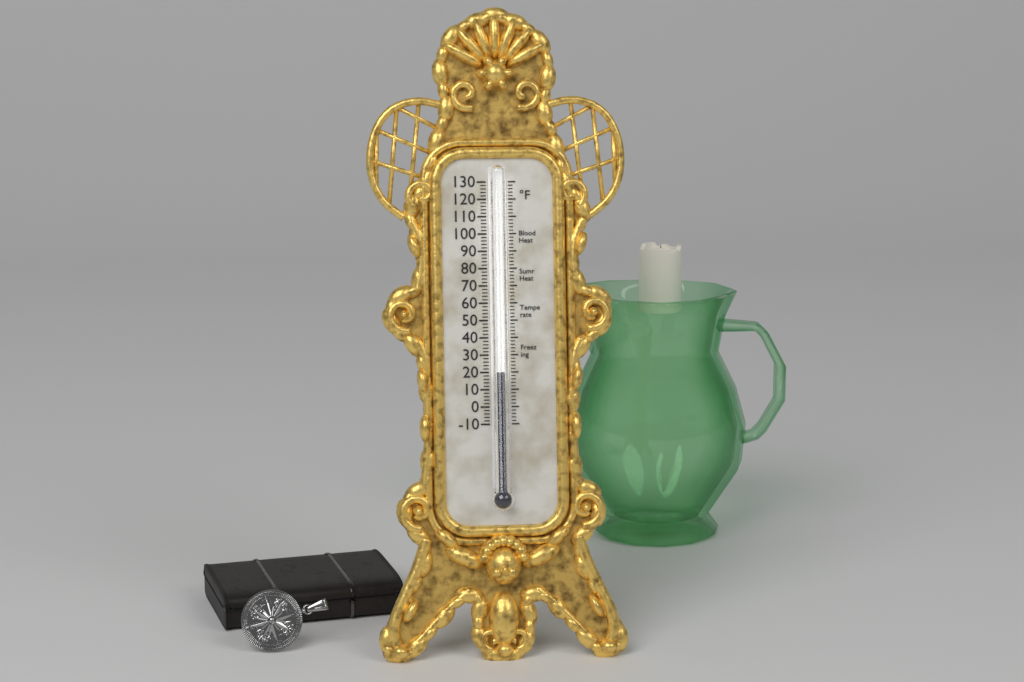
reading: 20 °F
